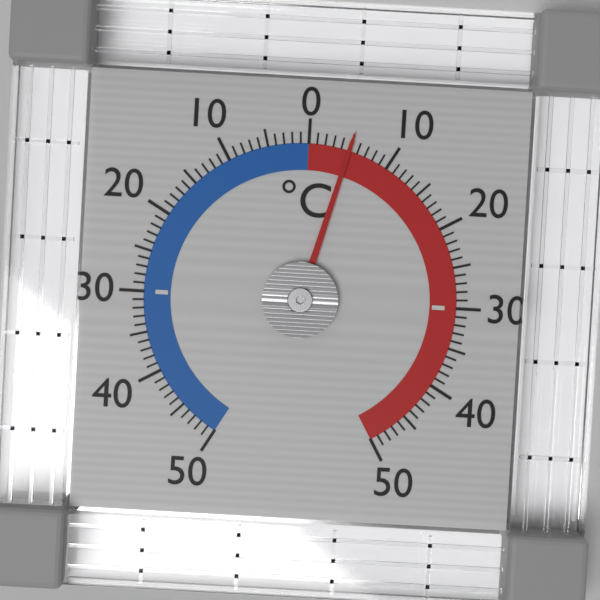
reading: 5 °C
